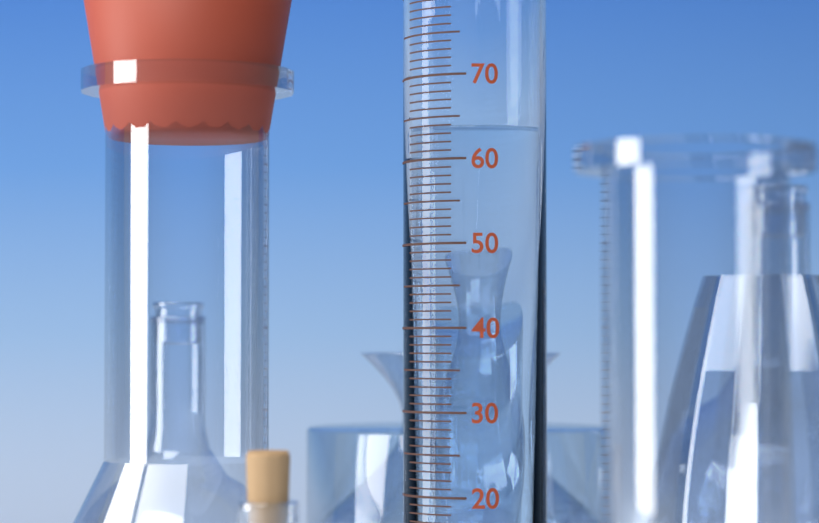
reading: 64 ml
